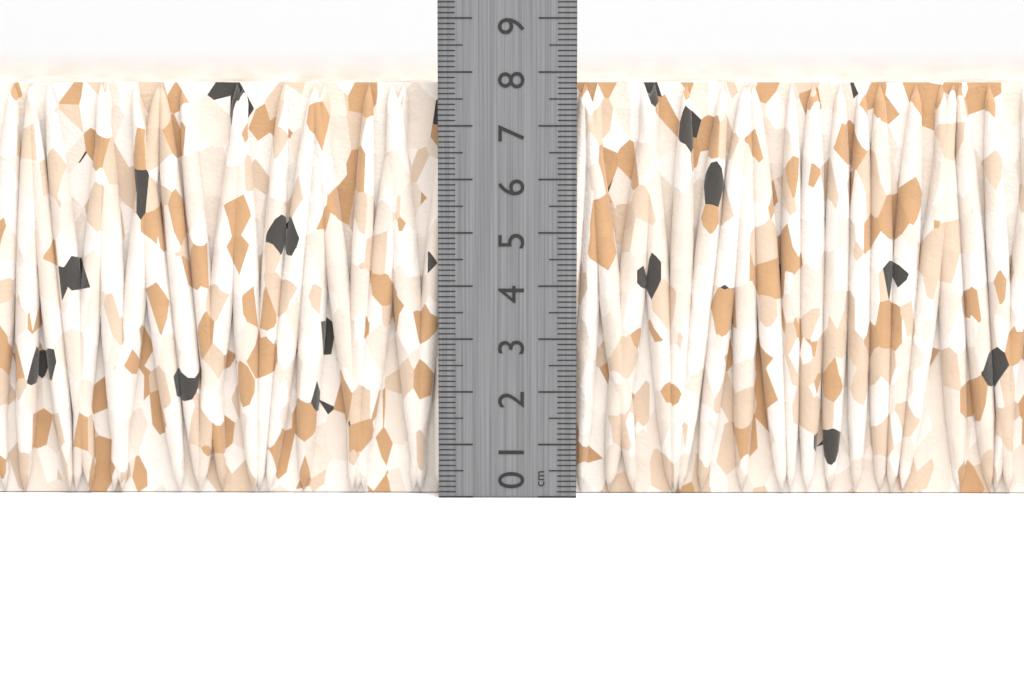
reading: 7.8 cm
